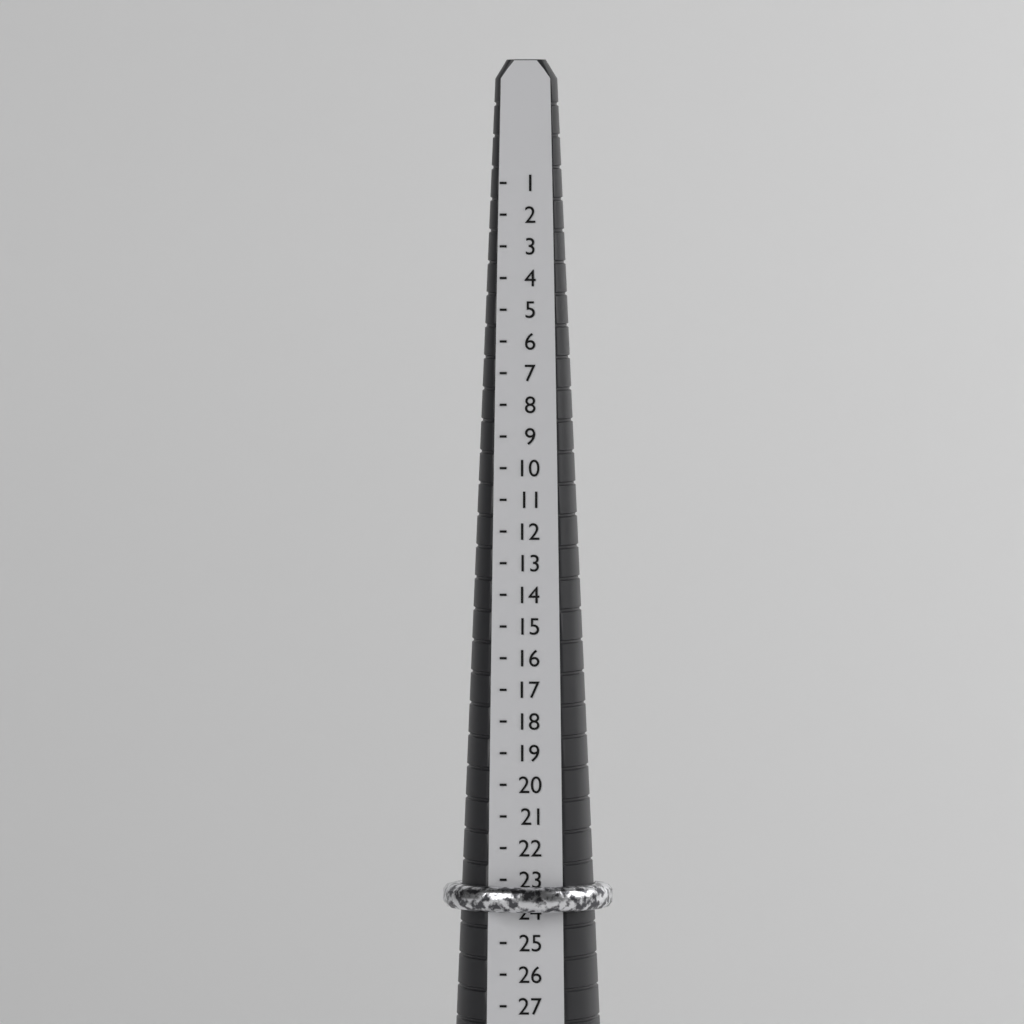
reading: 24 (no unit)
